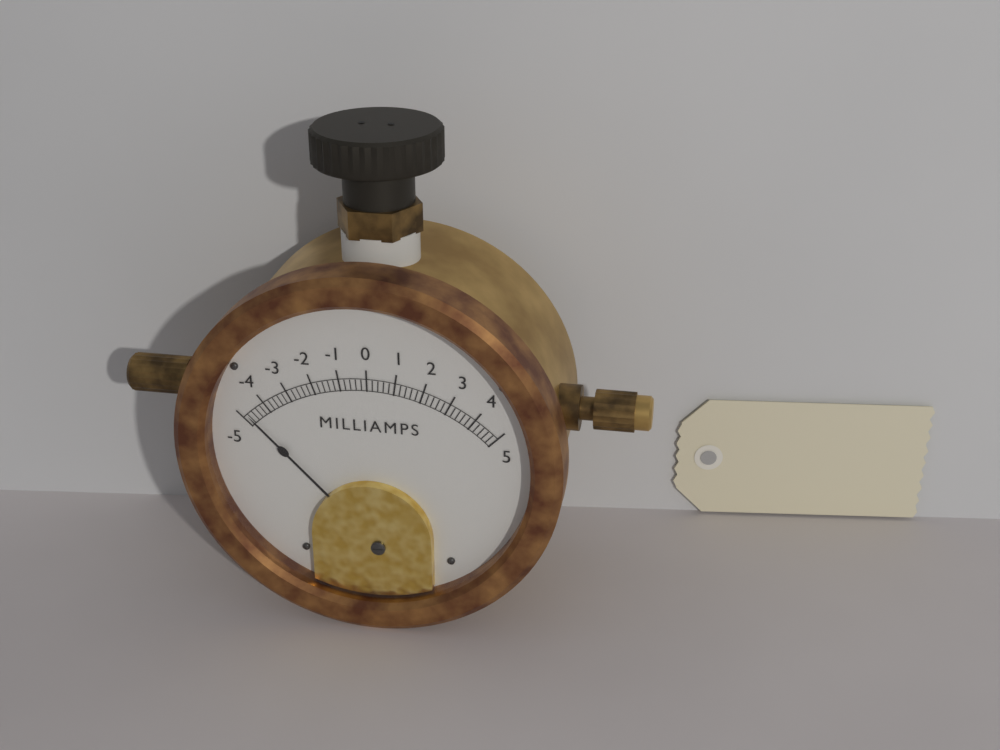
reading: -4.8 mA
